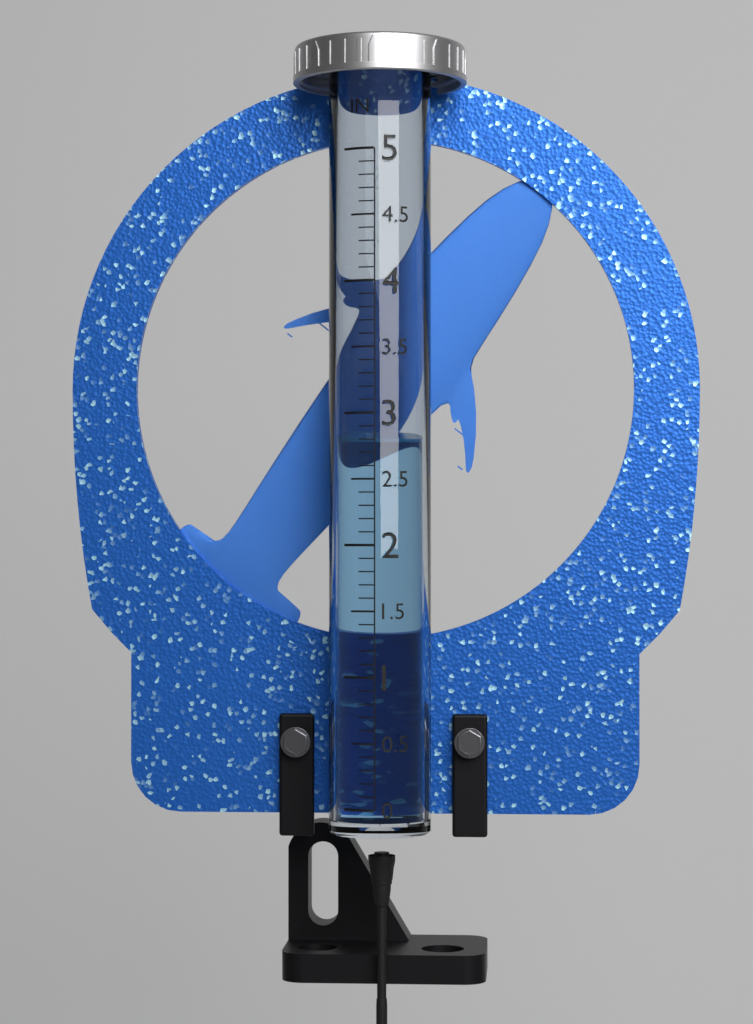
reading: 2.8 in
